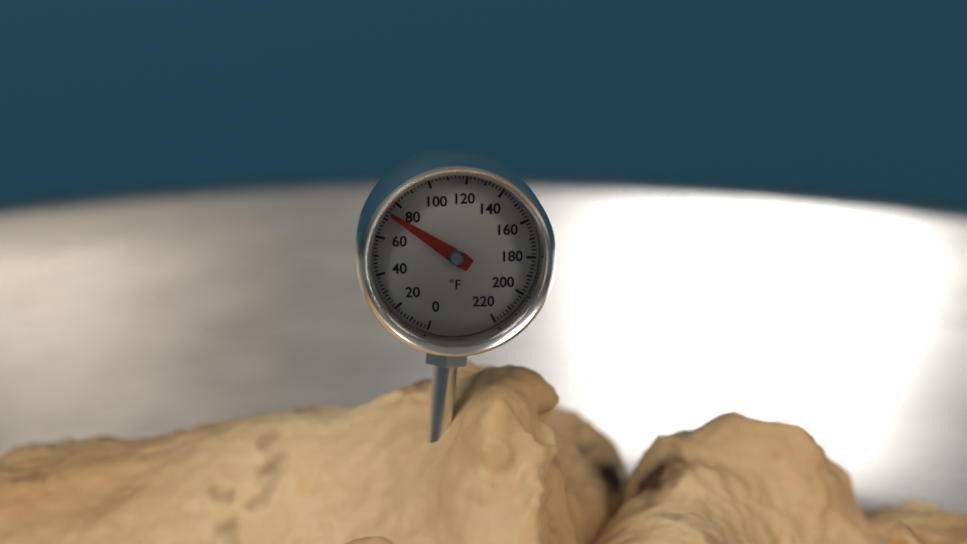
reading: 74 °F
